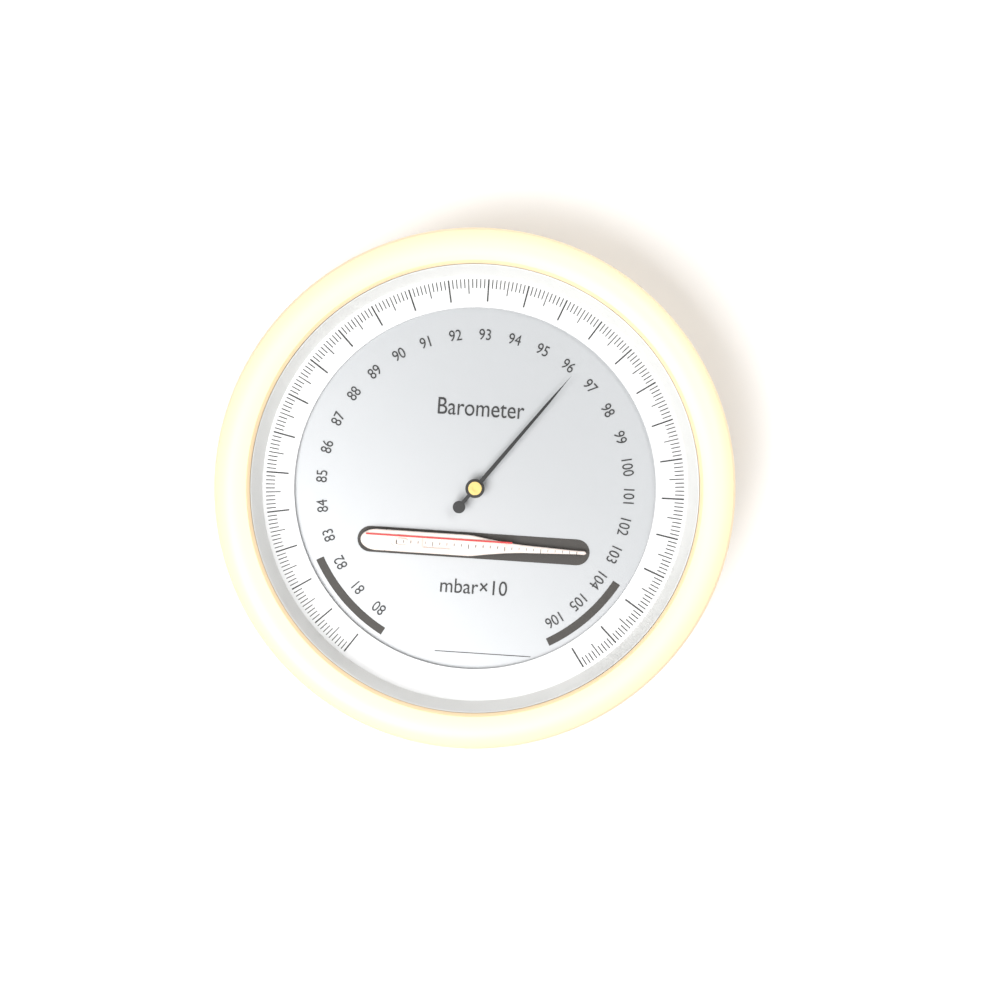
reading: 96.3 mbar×10
